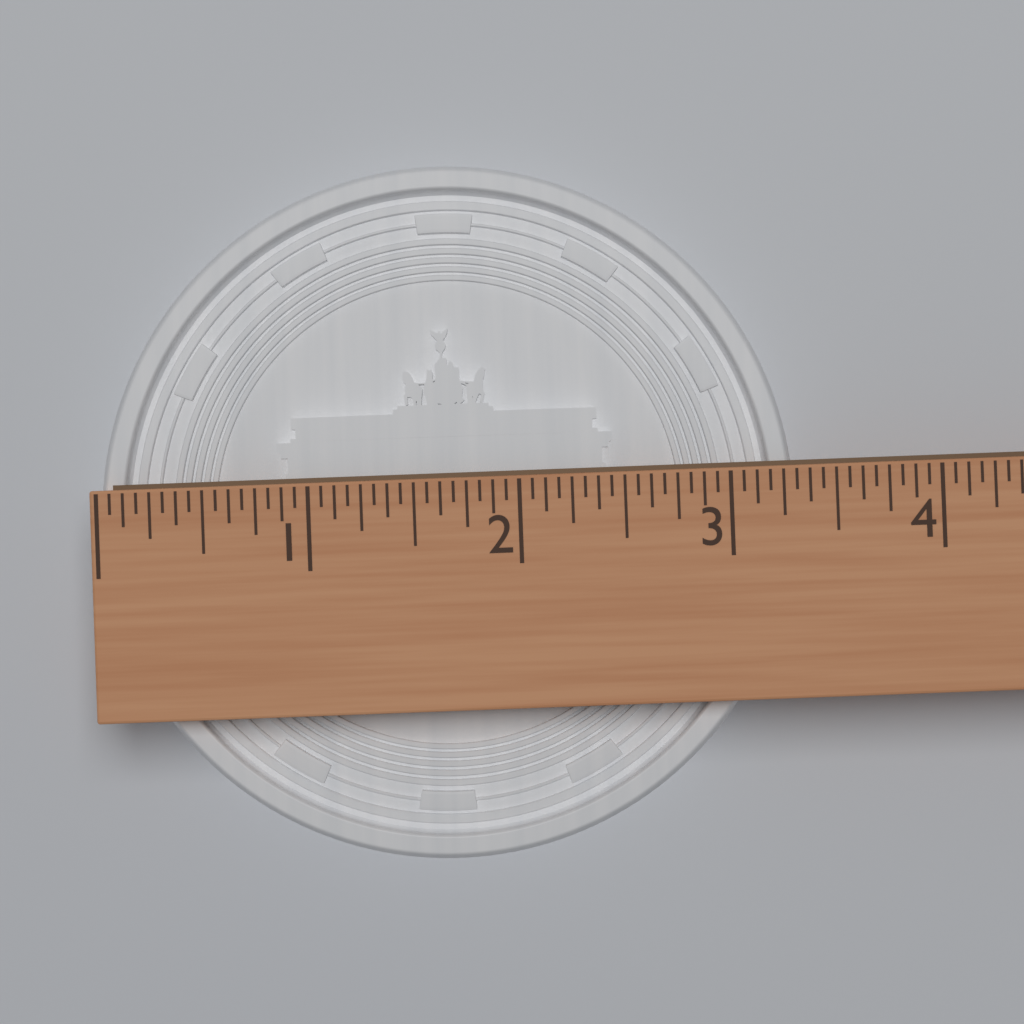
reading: 3.3125 (no unit)
